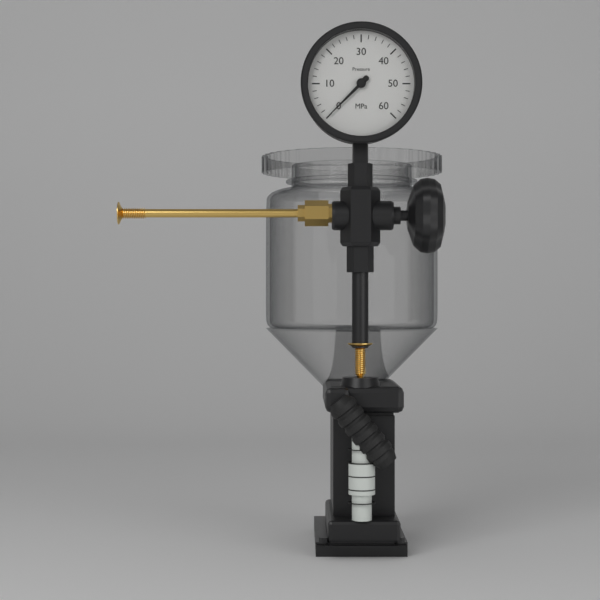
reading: 0 MPa
